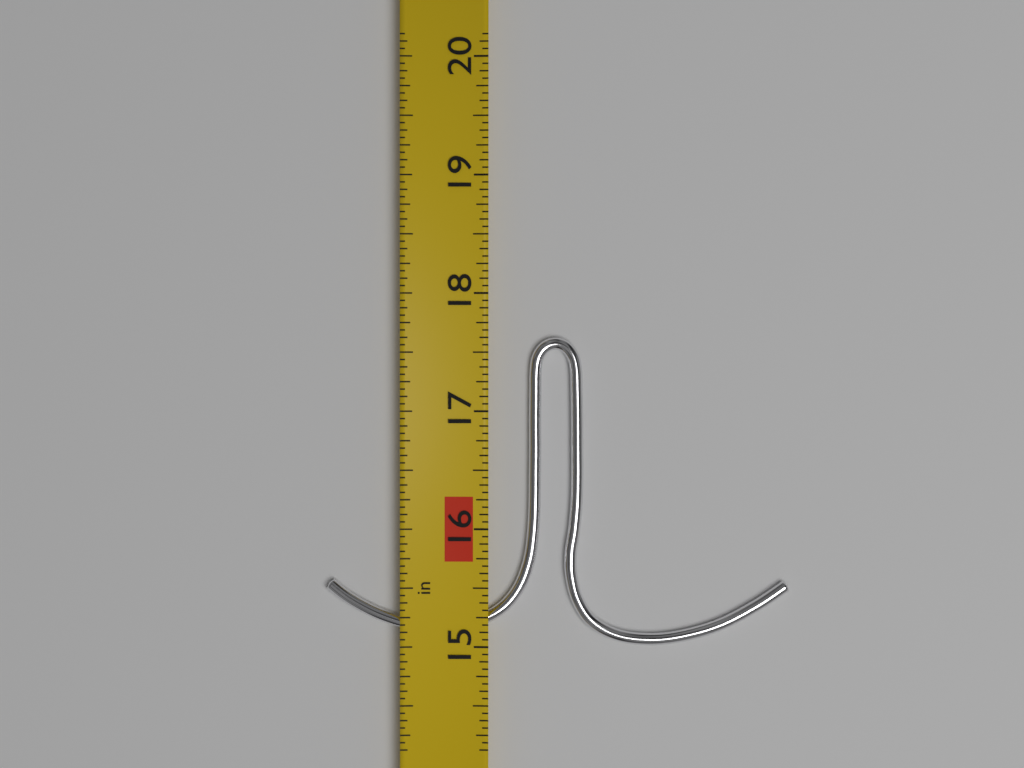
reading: 17.6250 in
